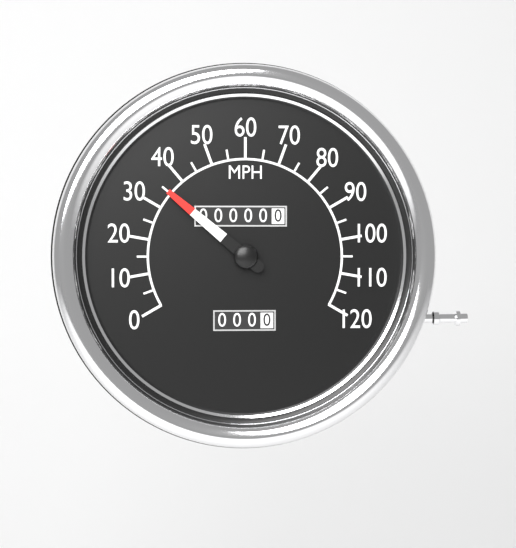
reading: 35 MPH
